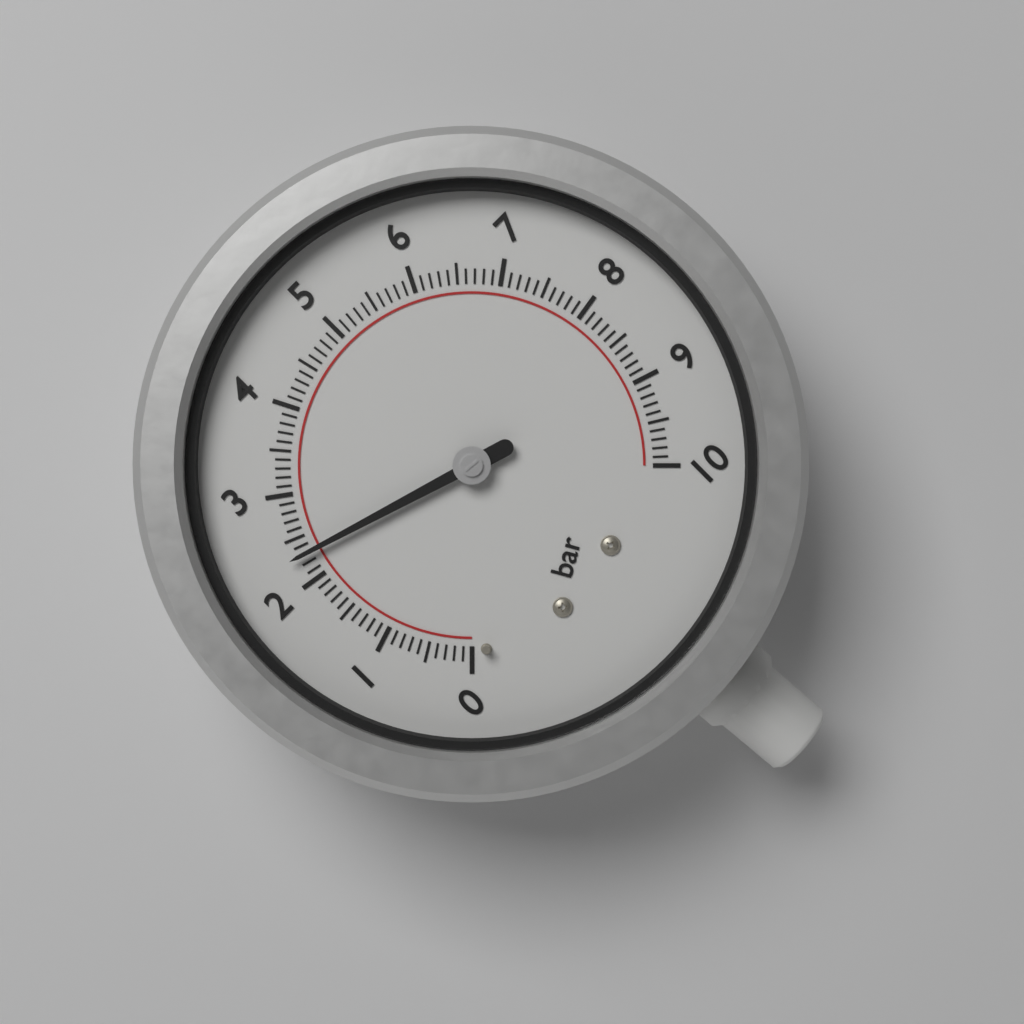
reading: 2.3 bar
